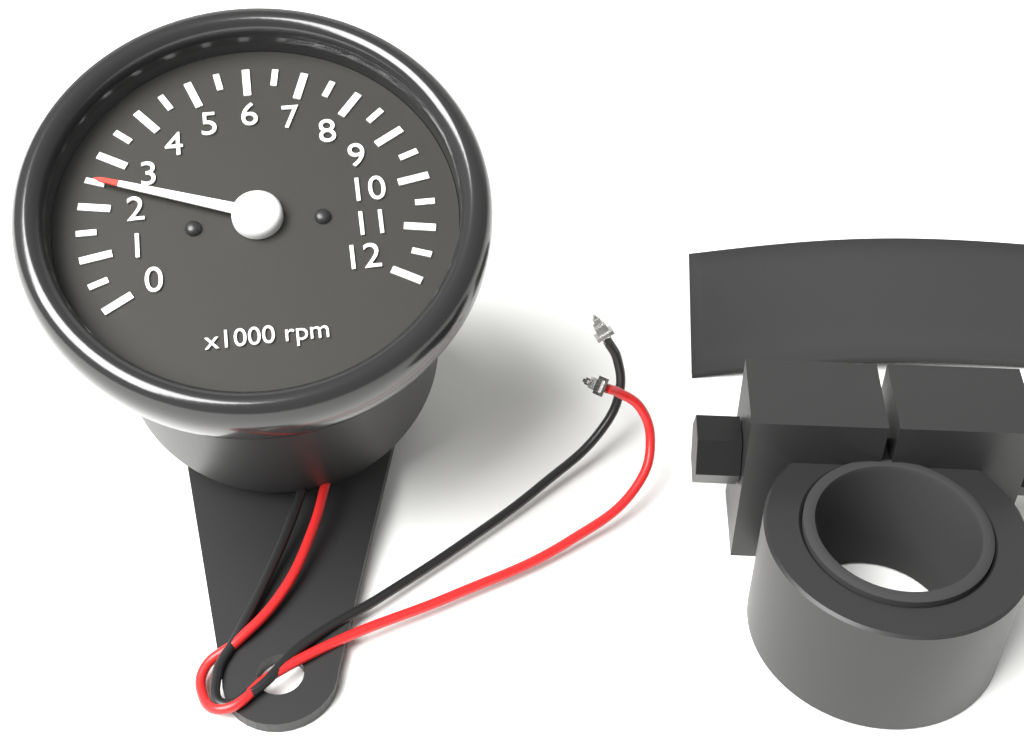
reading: 2.5 x1000 rpm
